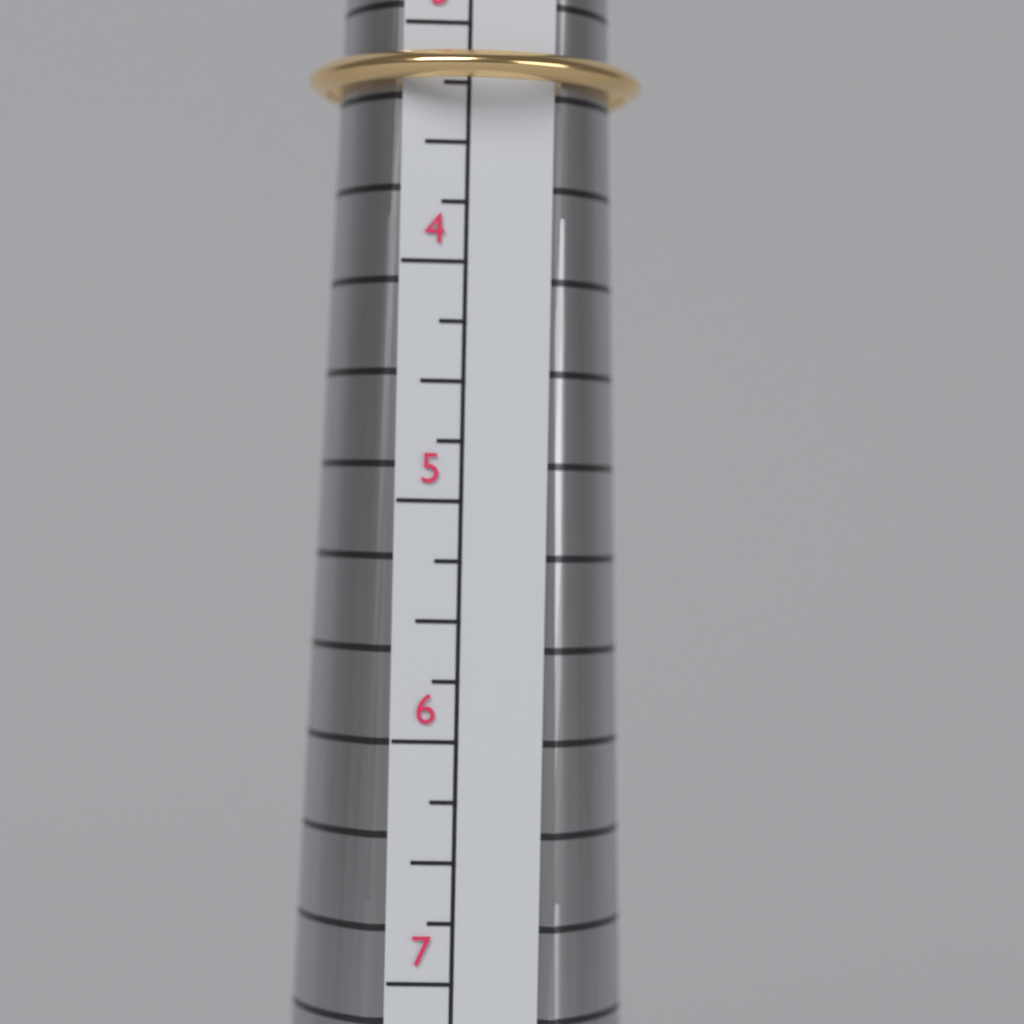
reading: 3.25 (no unit)
